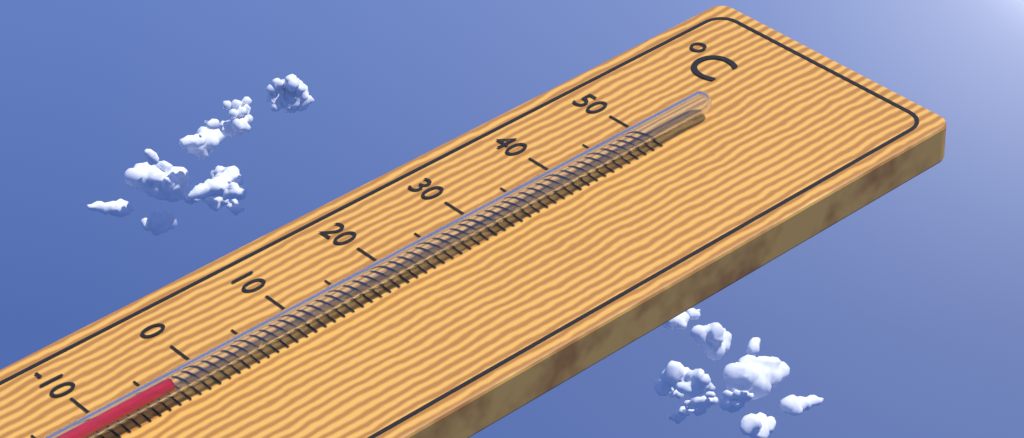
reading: -4 °C
